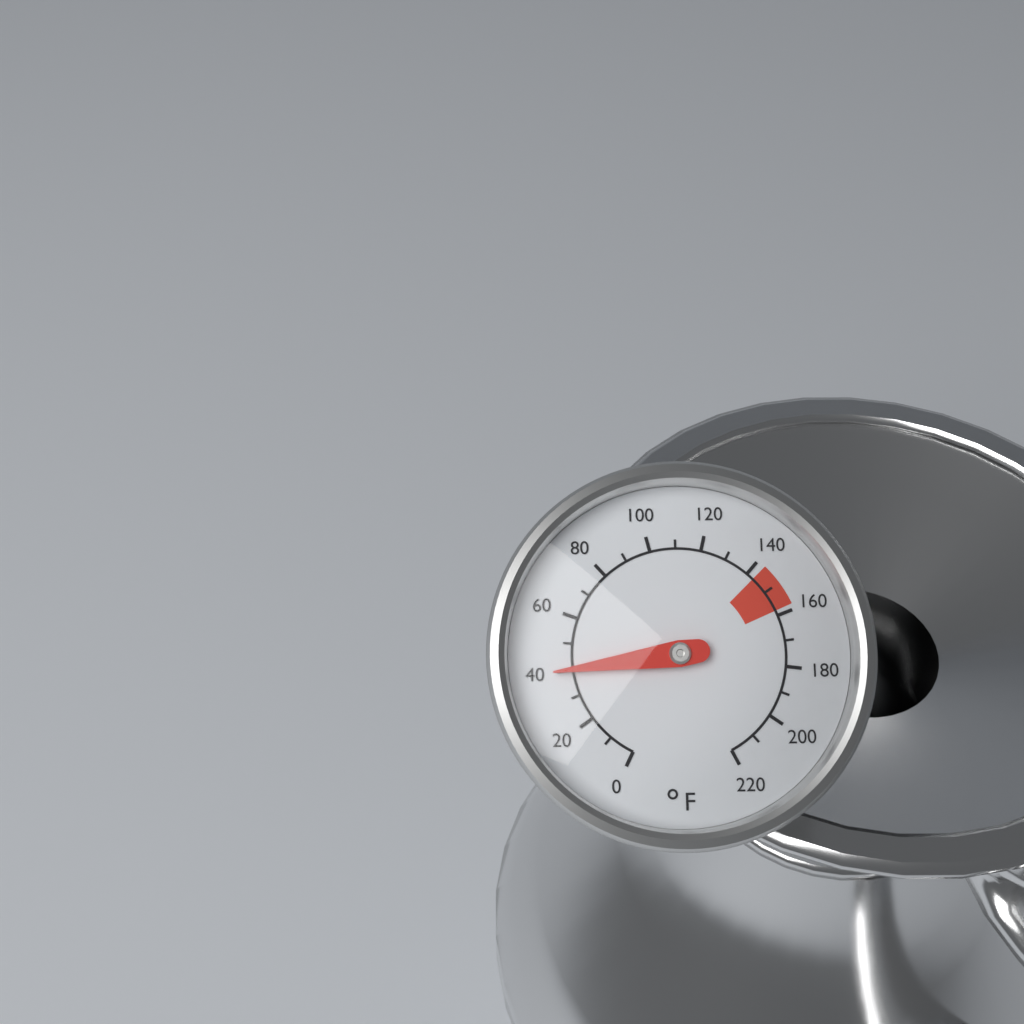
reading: 40 °F
